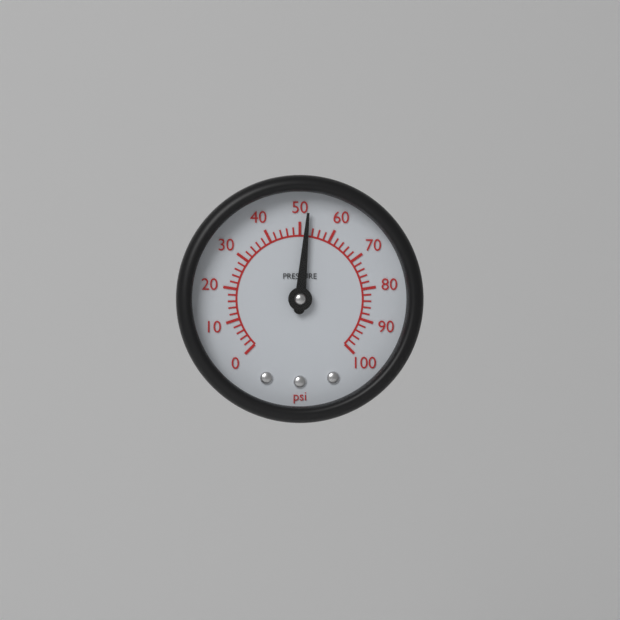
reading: 52 psi
